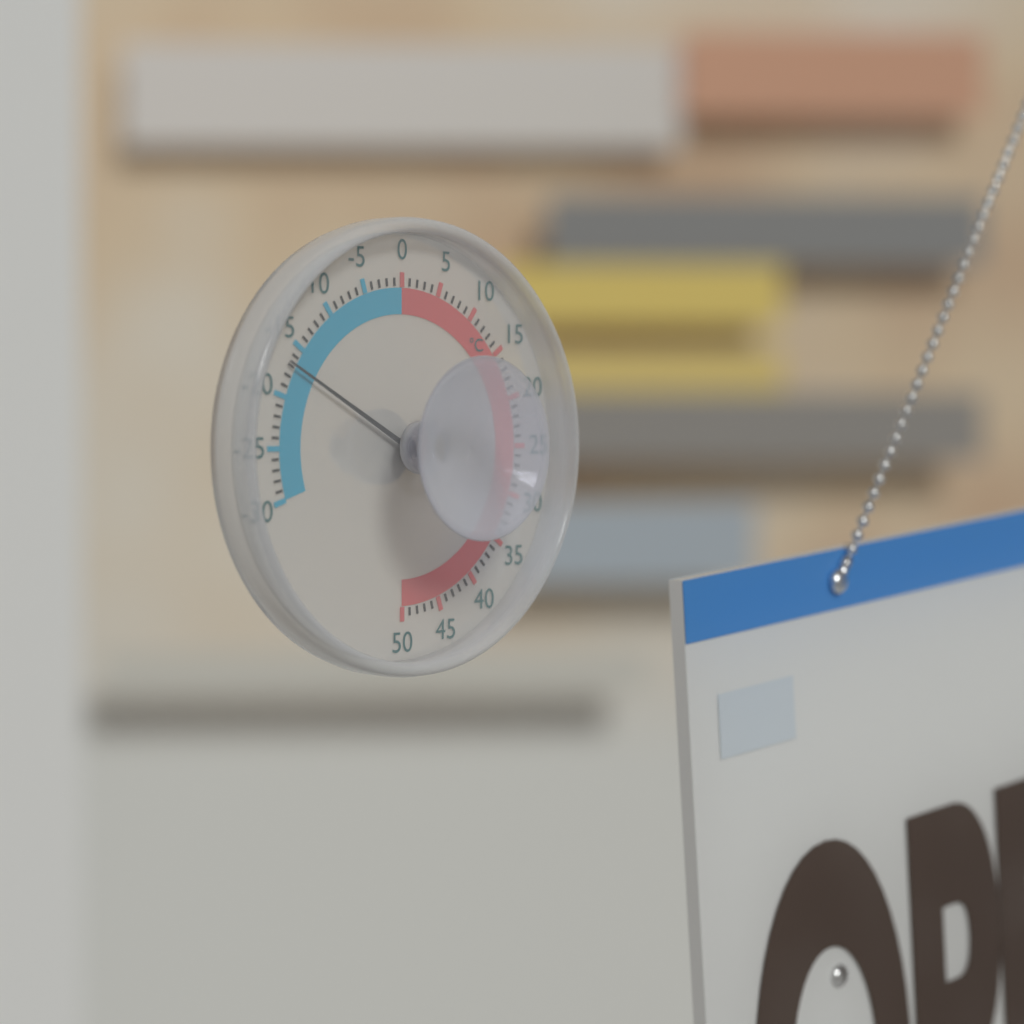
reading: -17 °C
